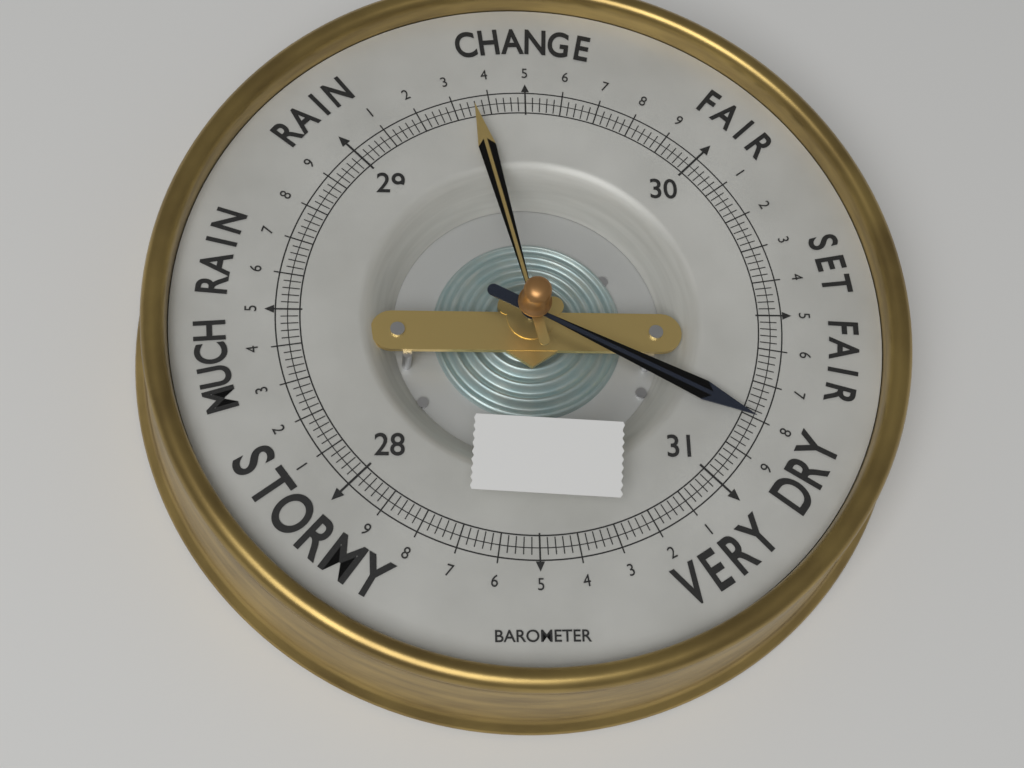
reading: 30.80 (no unit)
